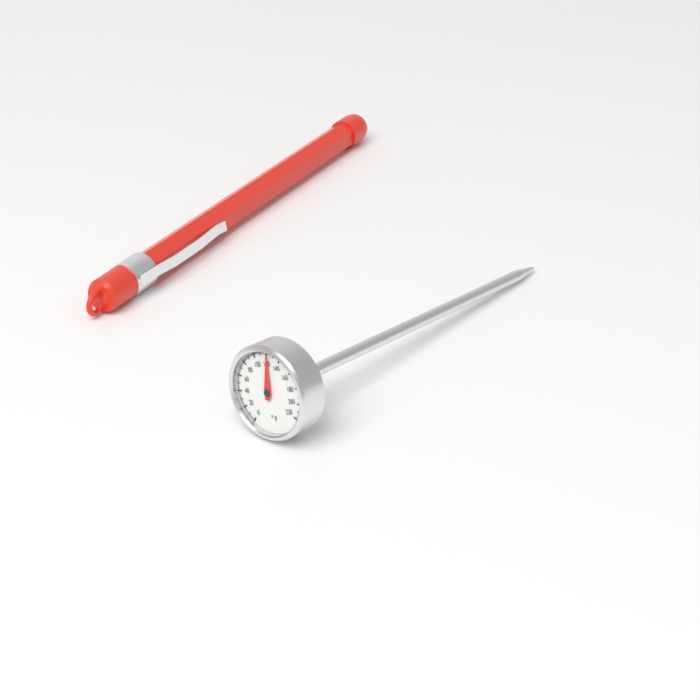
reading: 122 °F
